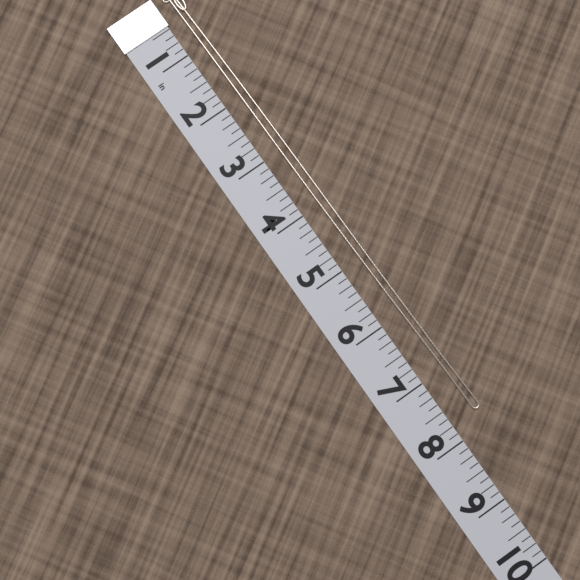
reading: 7.750 in
